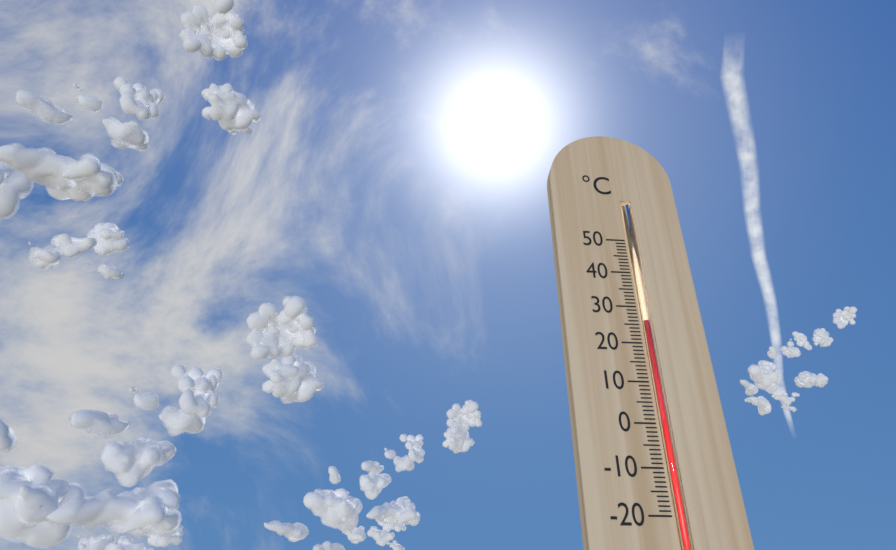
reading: 26 °C
